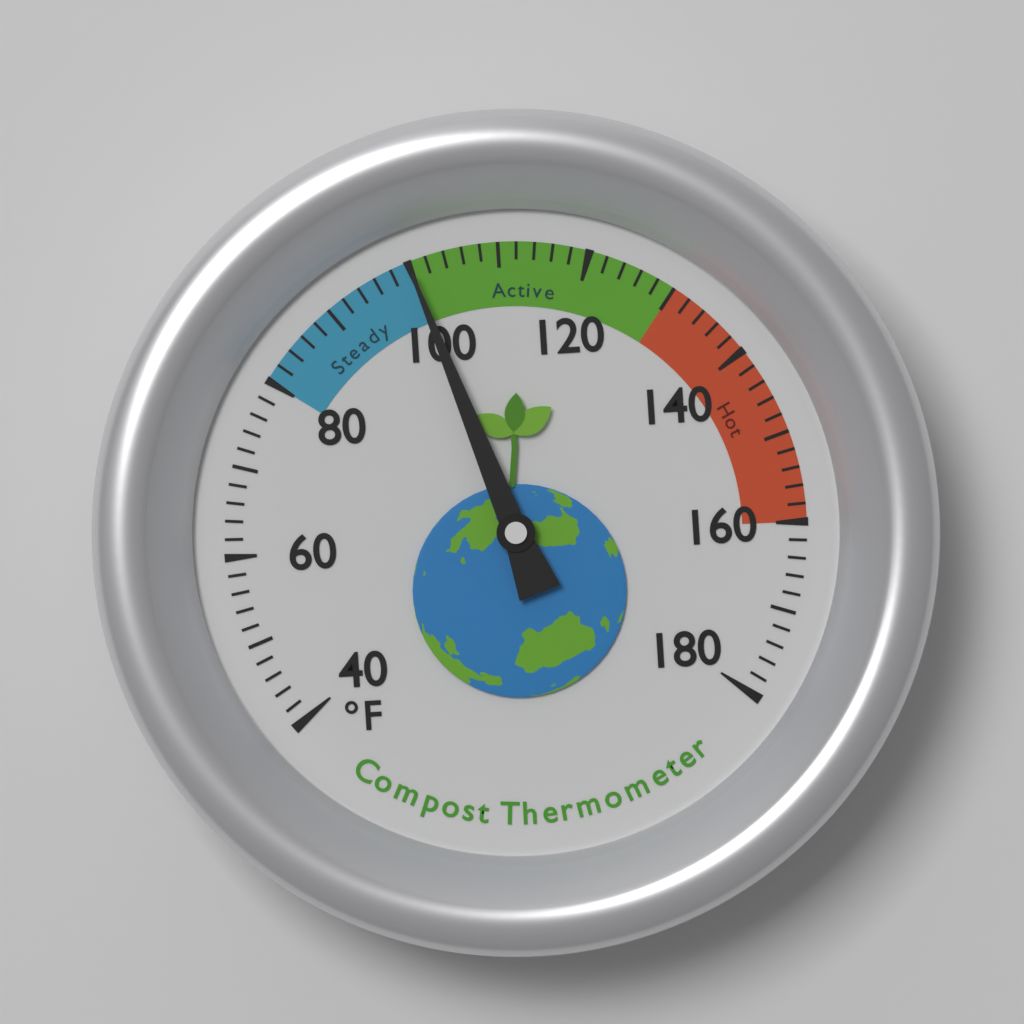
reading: 100 °F
